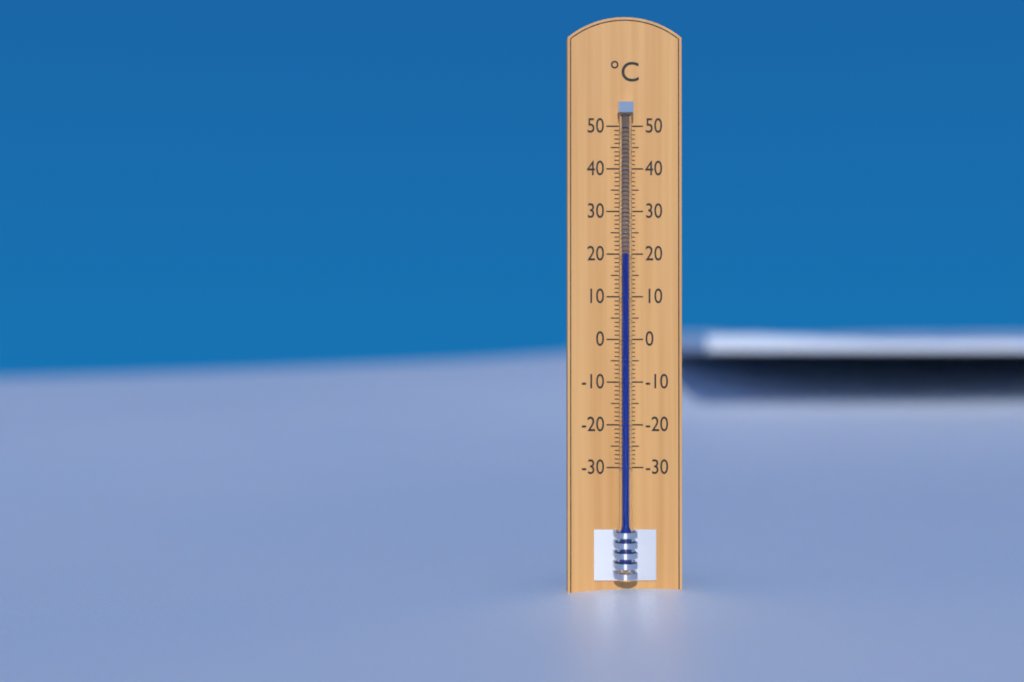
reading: 20 °C
